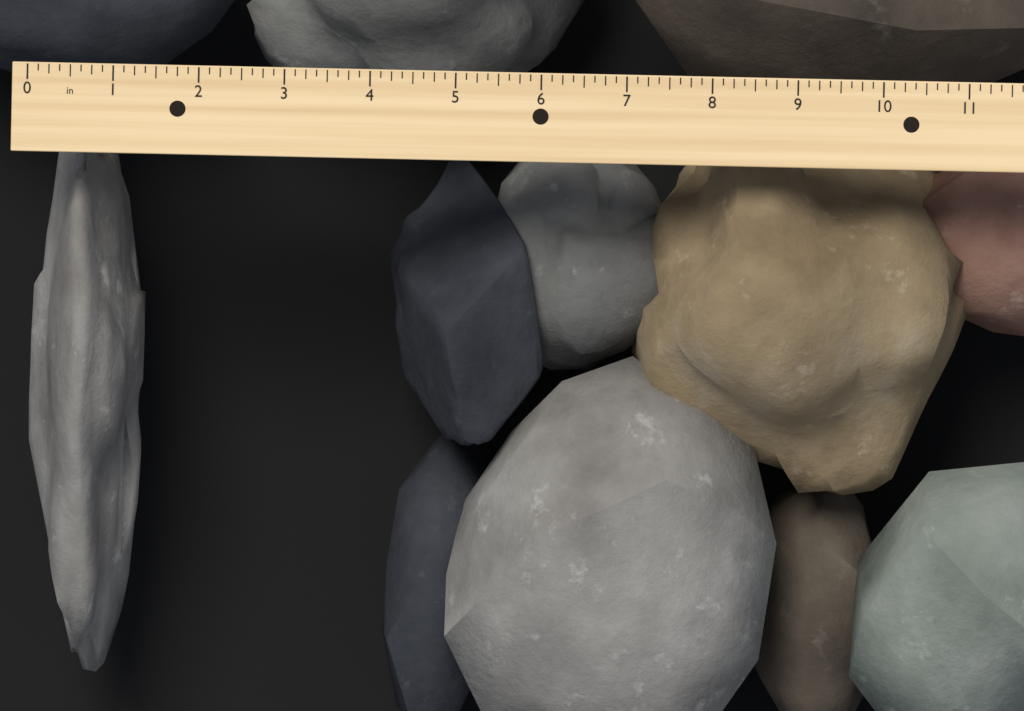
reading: 1.375 in
